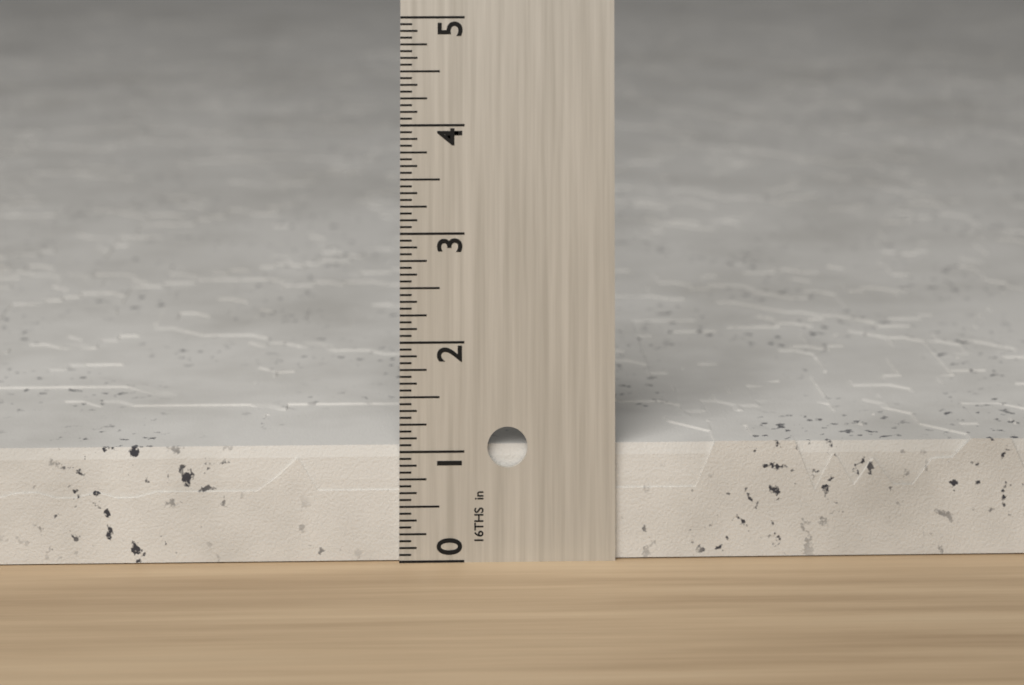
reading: 1.0625 in
